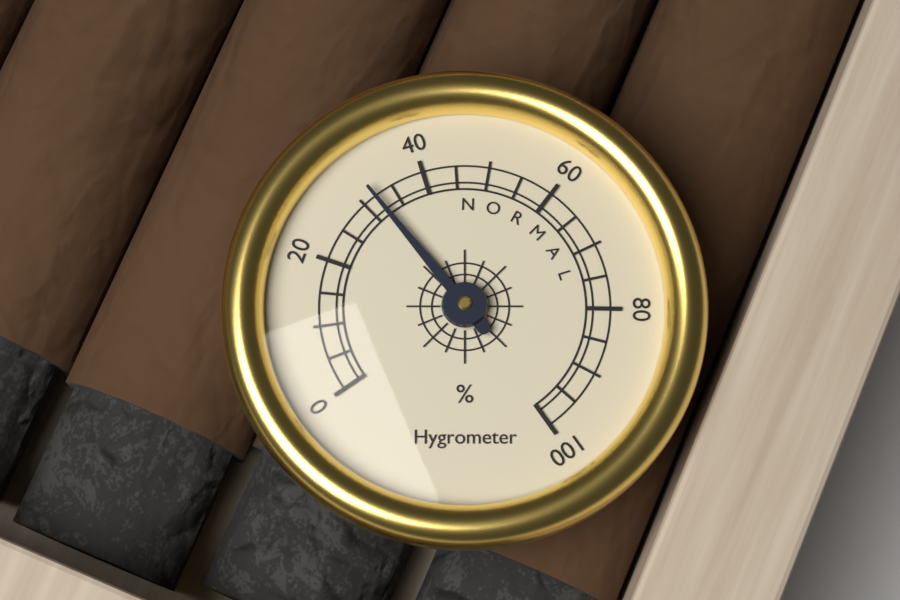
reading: 32 %
